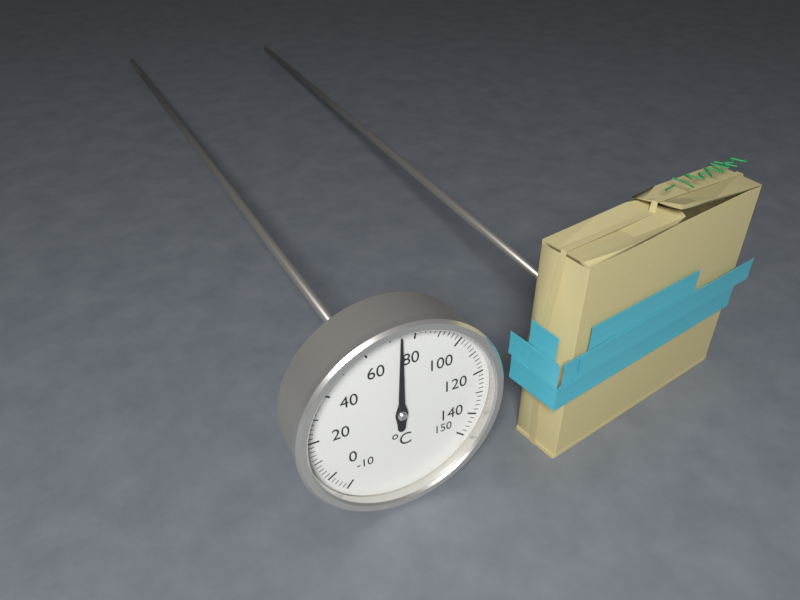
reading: 74 °C
